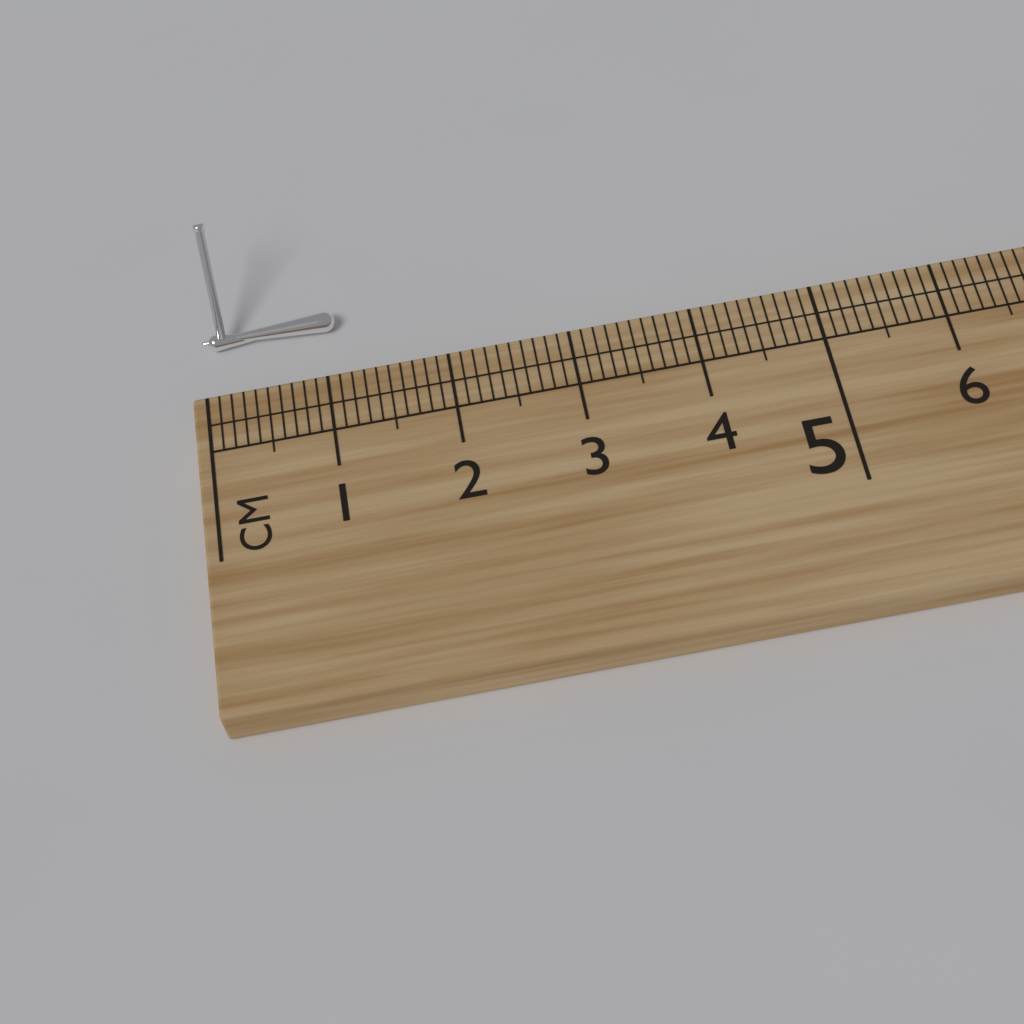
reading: 1.1 cm
